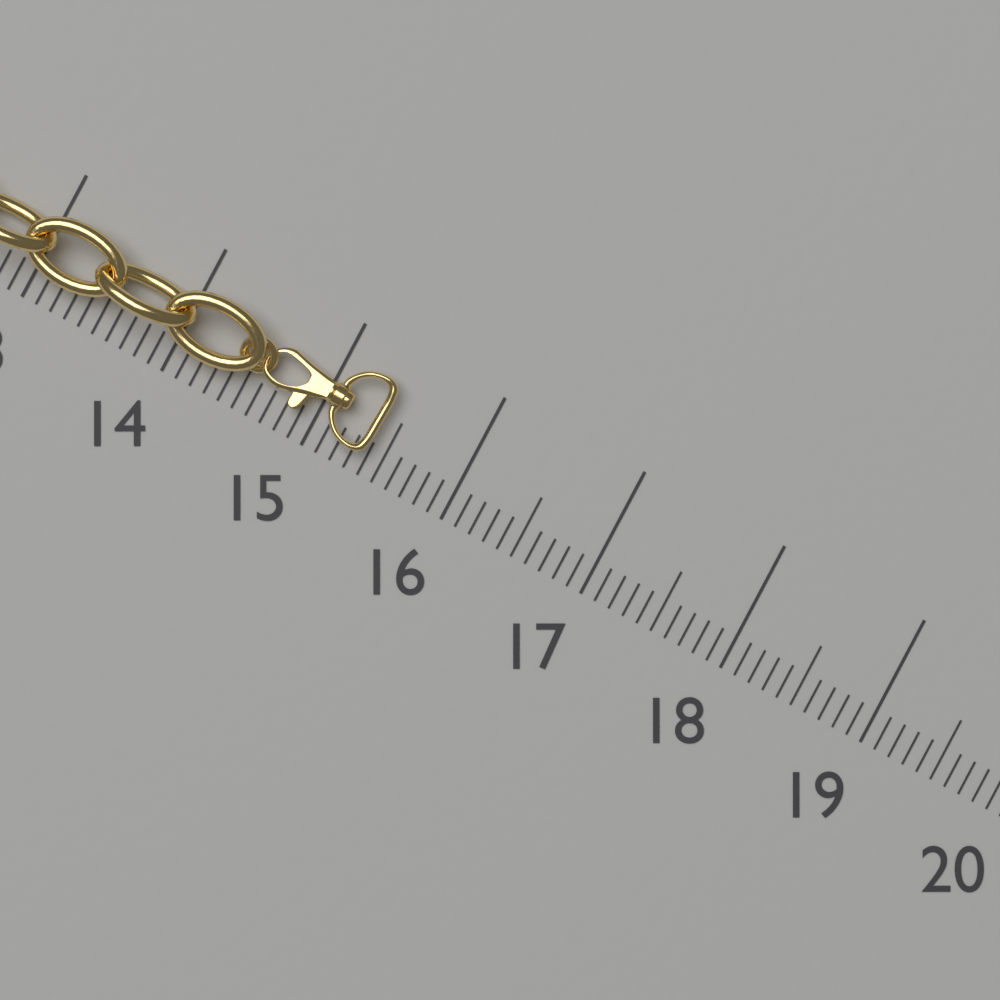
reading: 15.4 (no unit)
